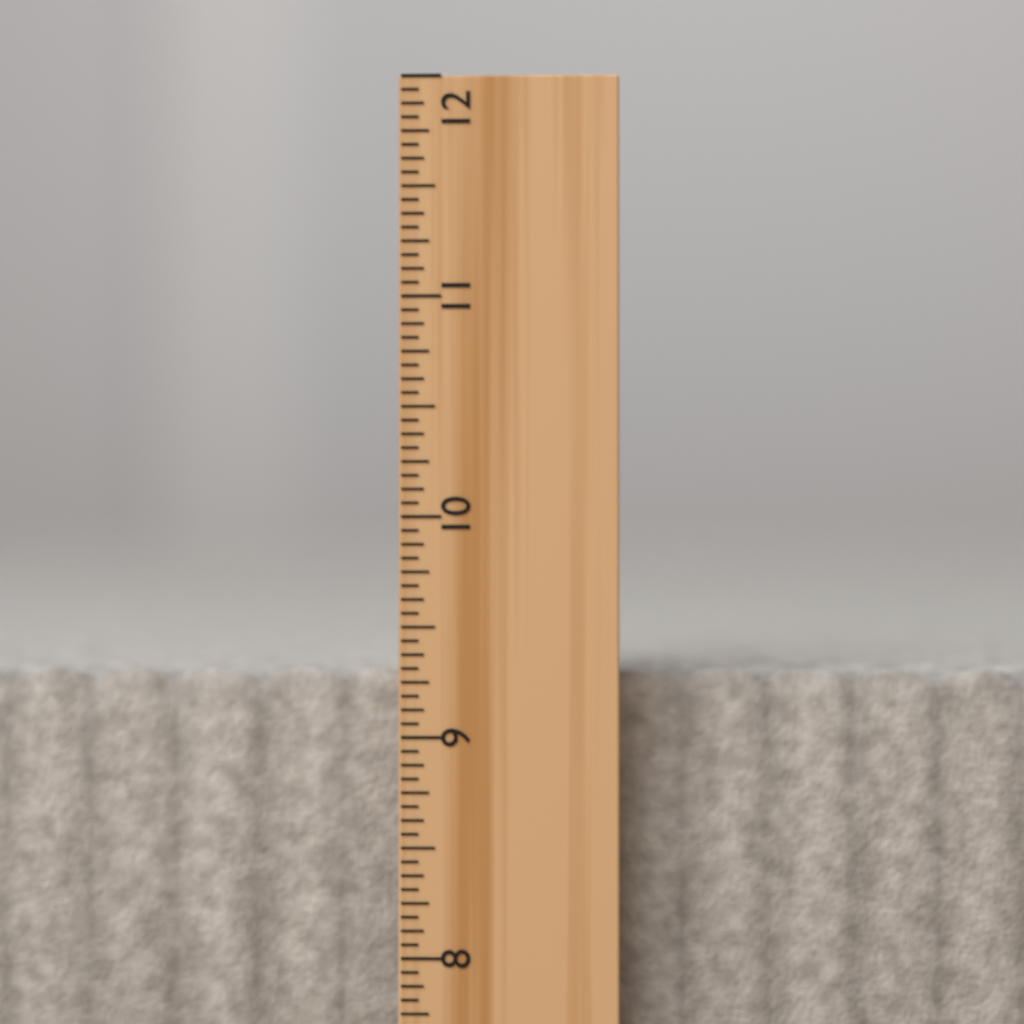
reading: 9.3125 inch
